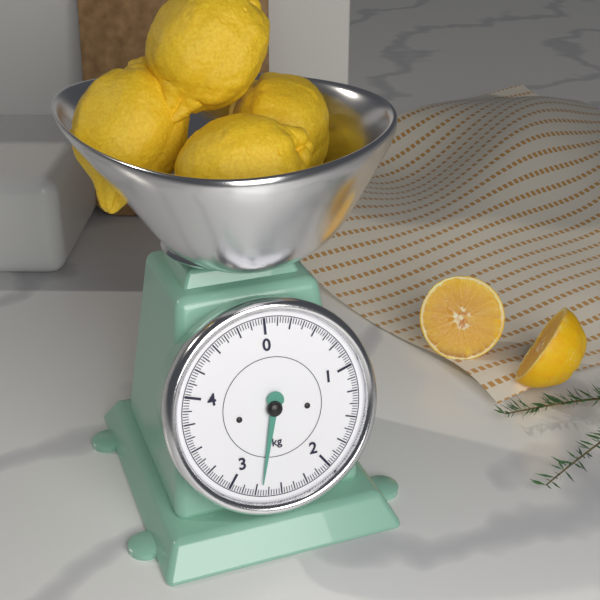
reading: 2.700 kg
